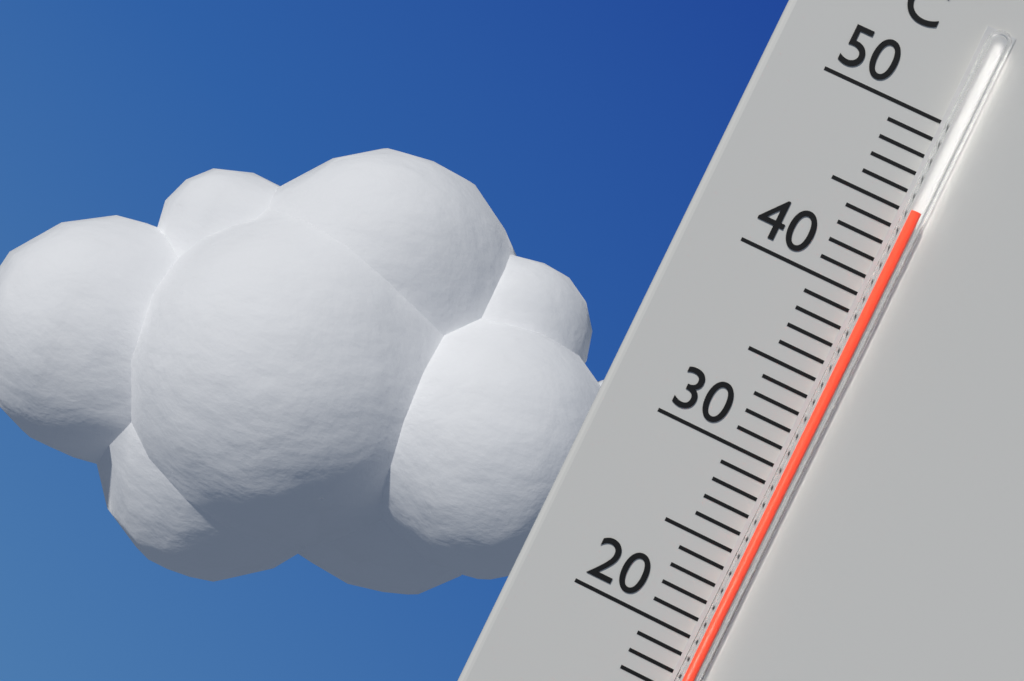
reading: 45 °C
